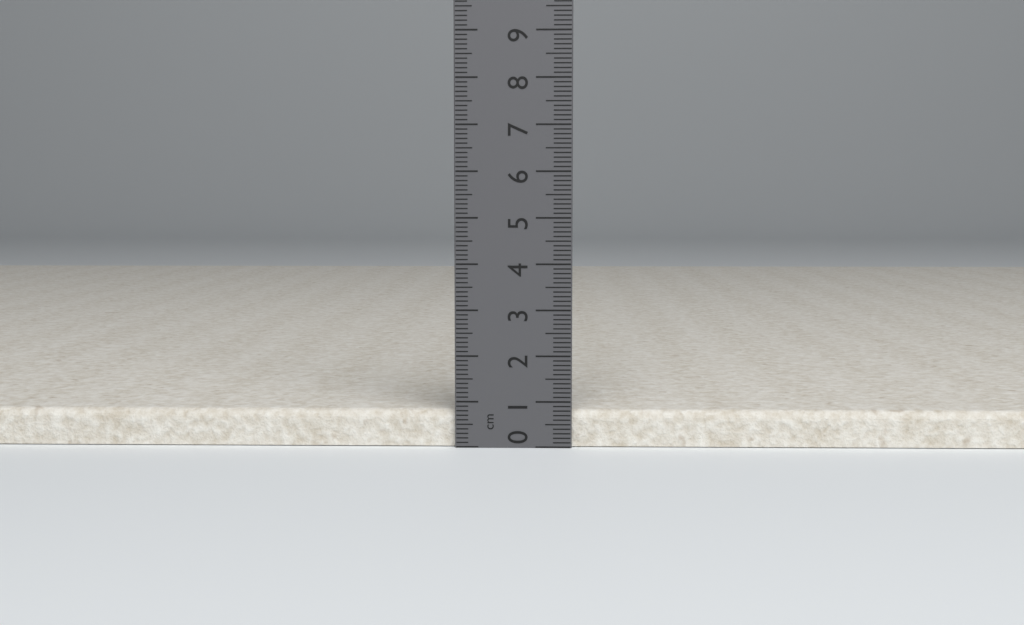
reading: 0.8 cm
